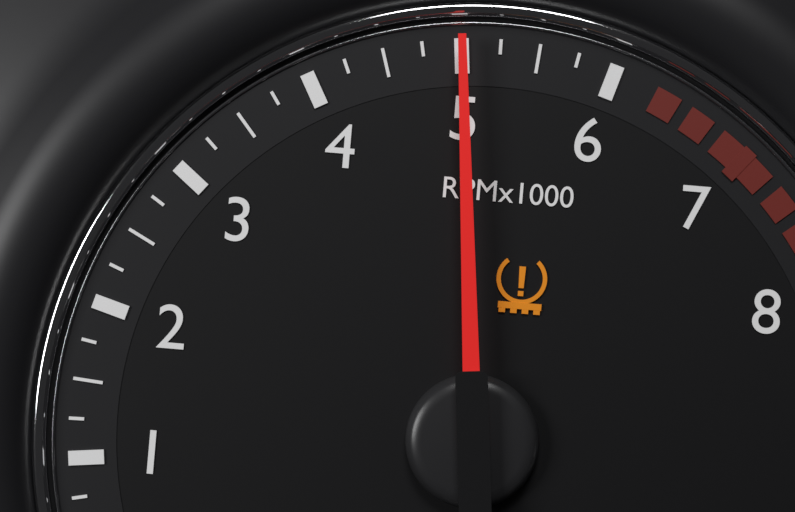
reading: 5.00 RPM x1000
